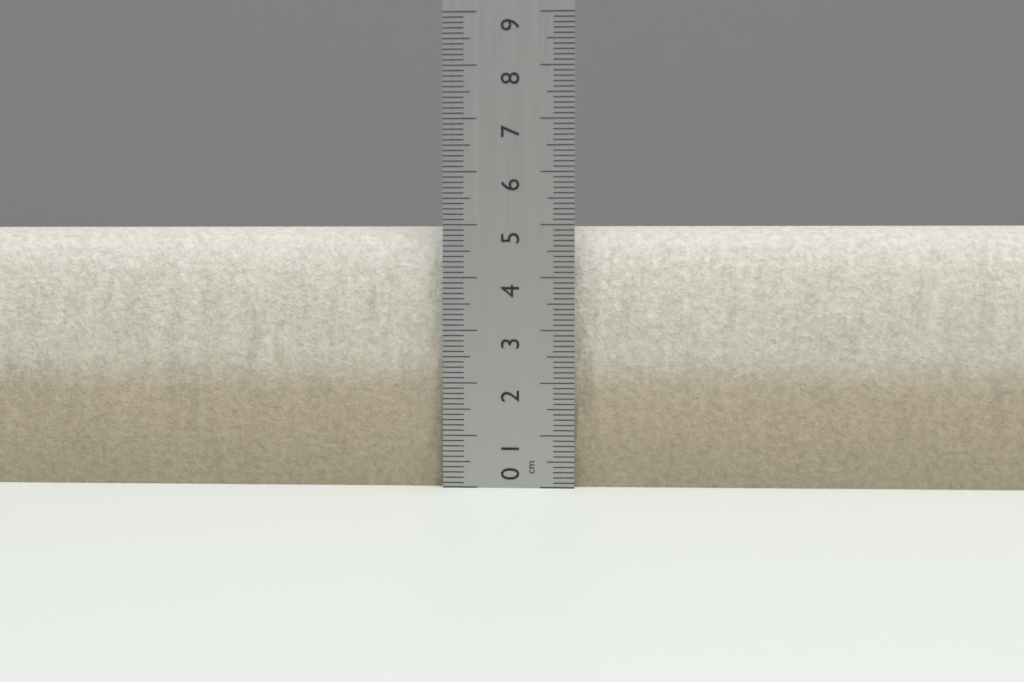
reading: 5.0 cm
